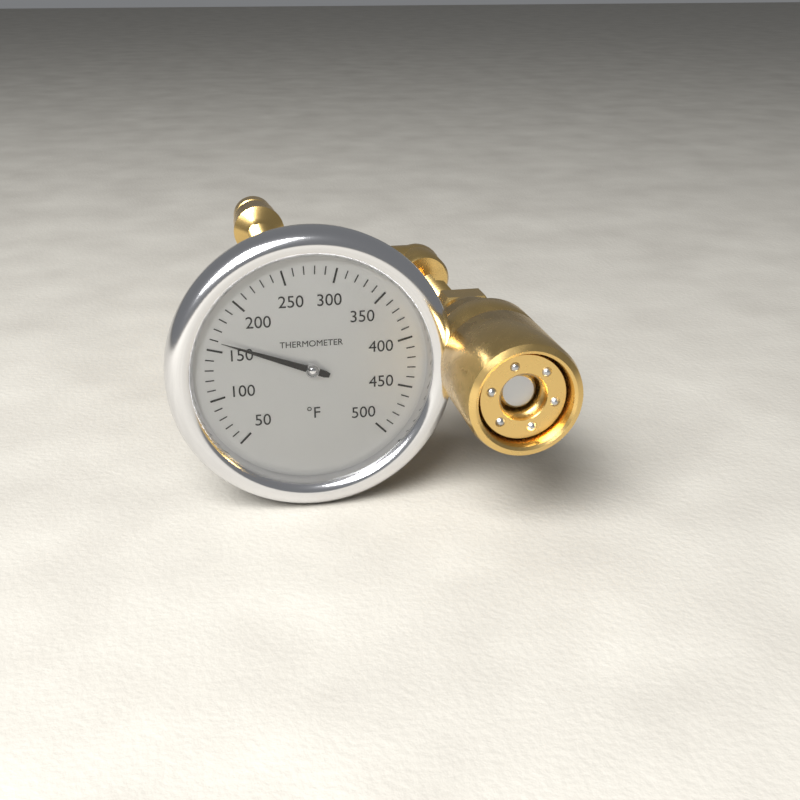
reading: 160 °F
